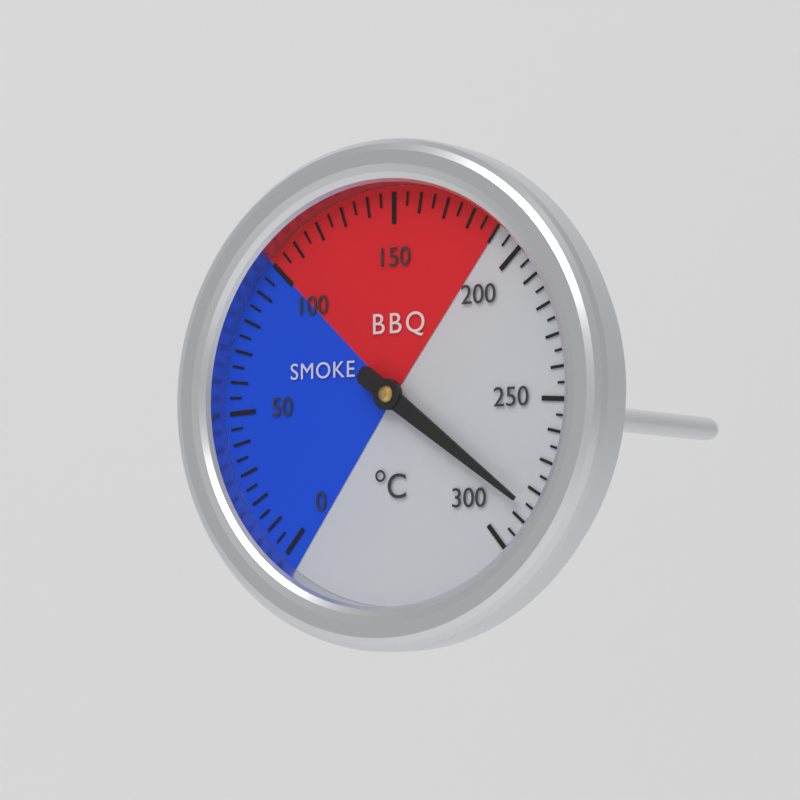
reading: 285 °C
